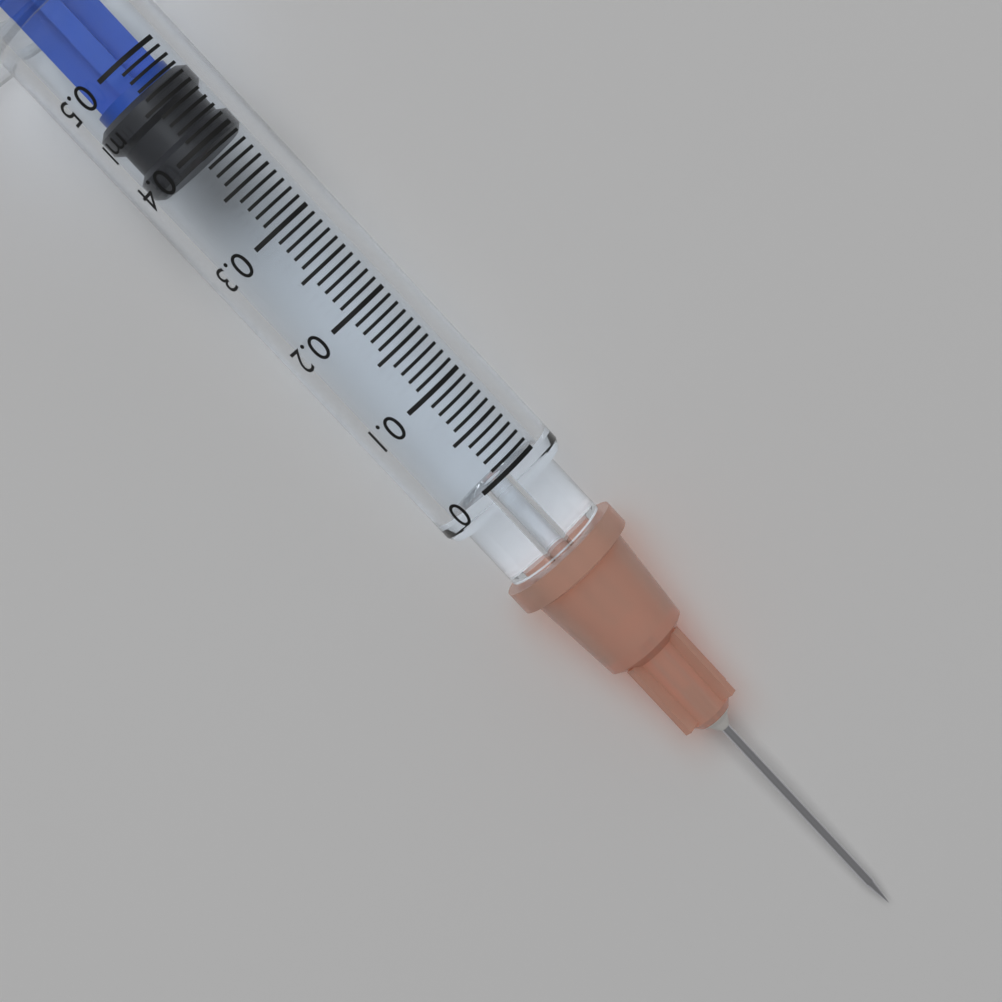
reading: 0.39 ml
